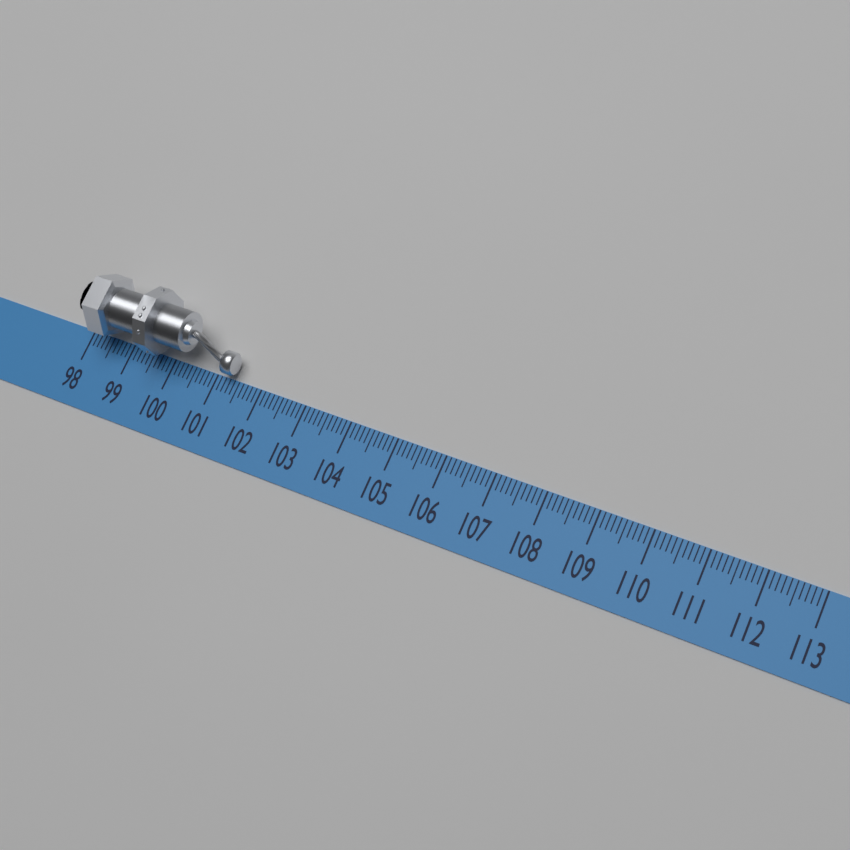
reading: 101.4 (no unit)
